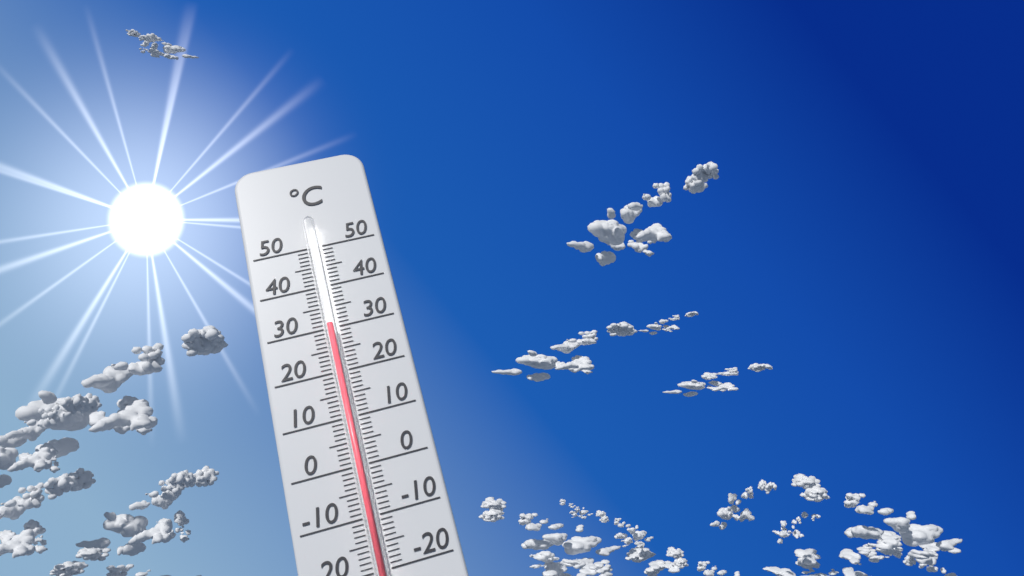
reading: 30 °C
